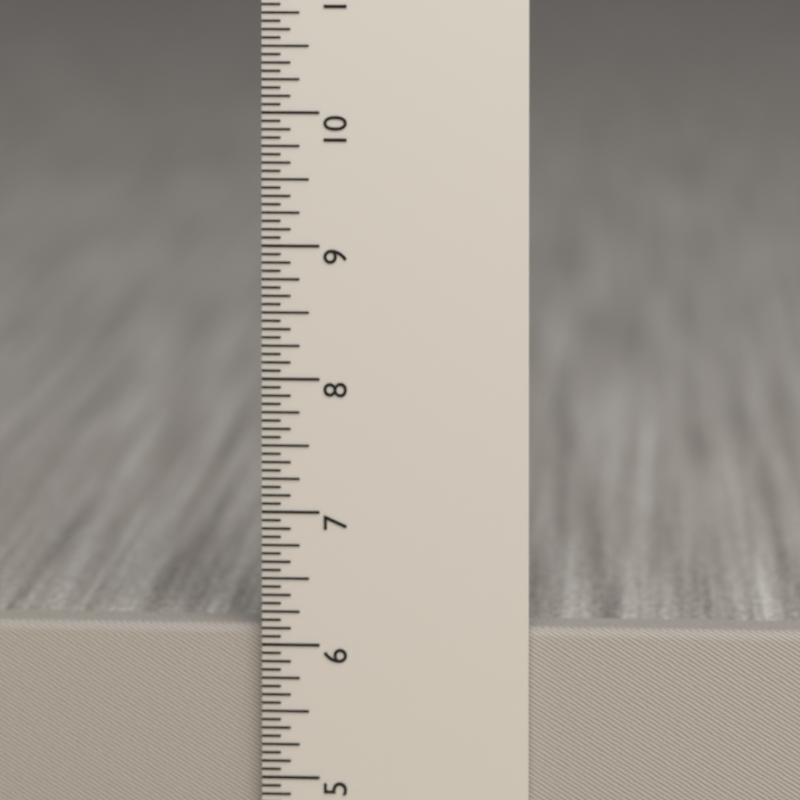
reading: 6.1250 in
